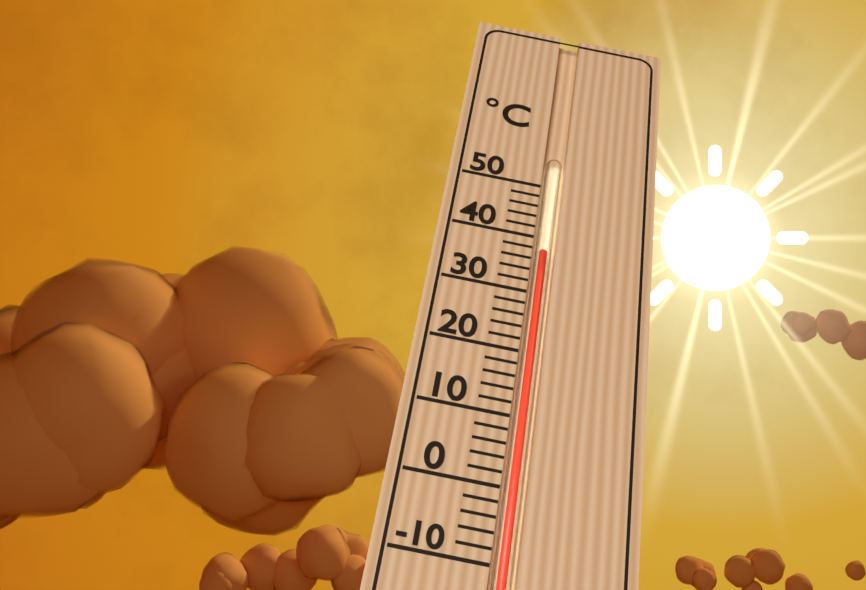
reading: 38 °C
